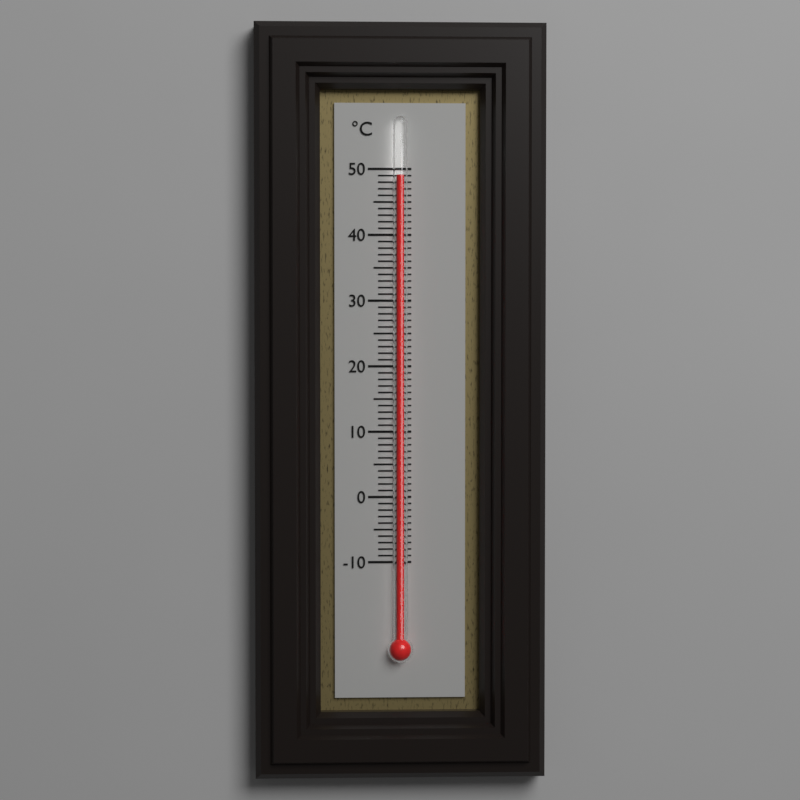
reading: 49 °C
